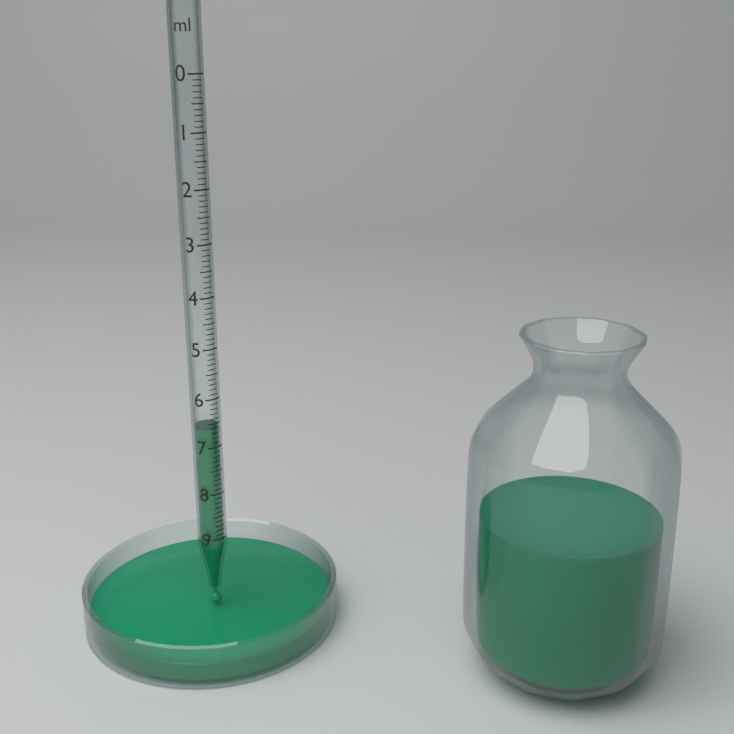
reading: 6.6 ml
